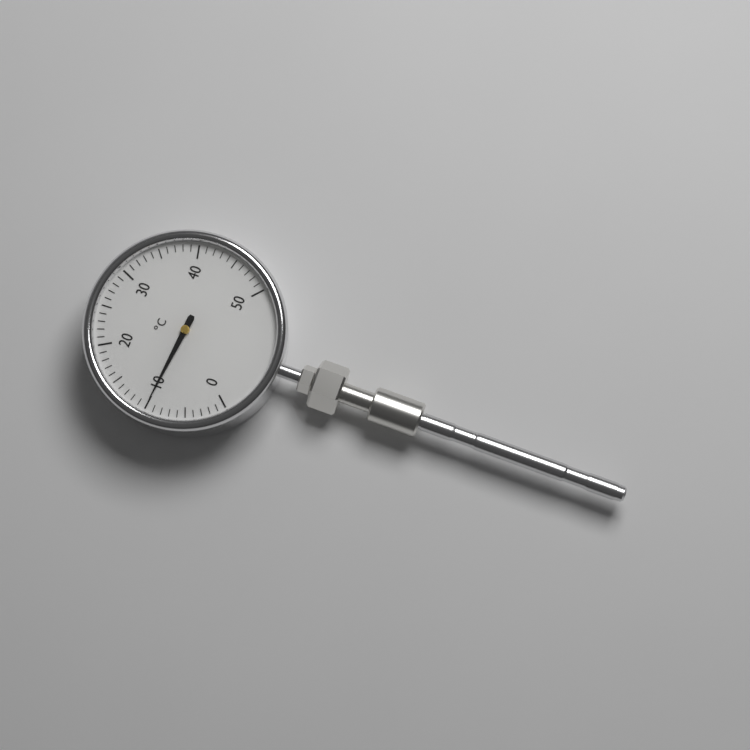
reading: 10 °C
